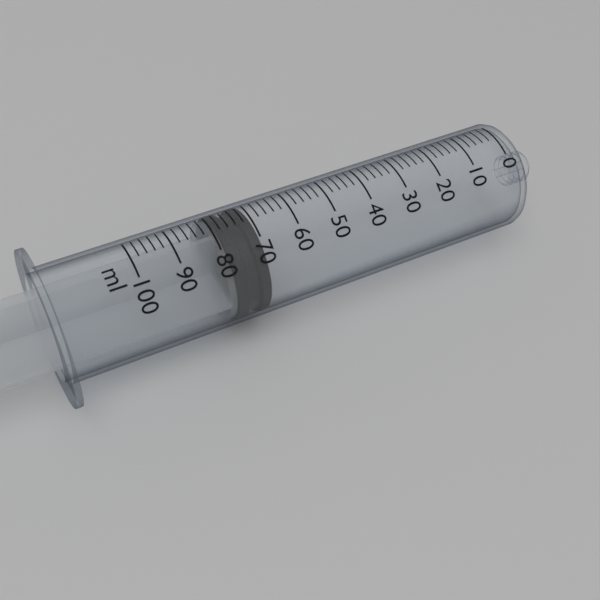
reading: 70 ml
